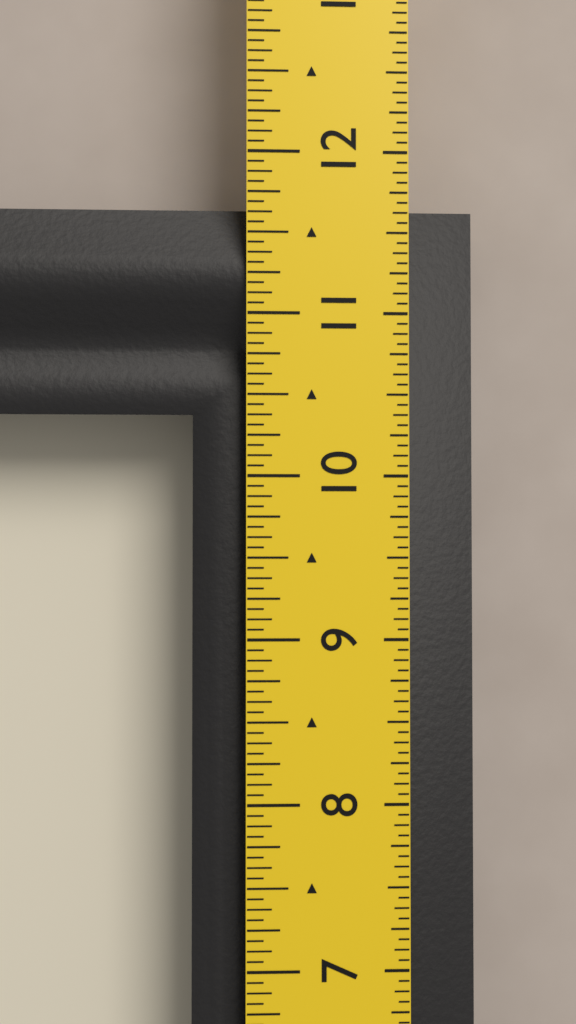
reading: 11.6875 in
